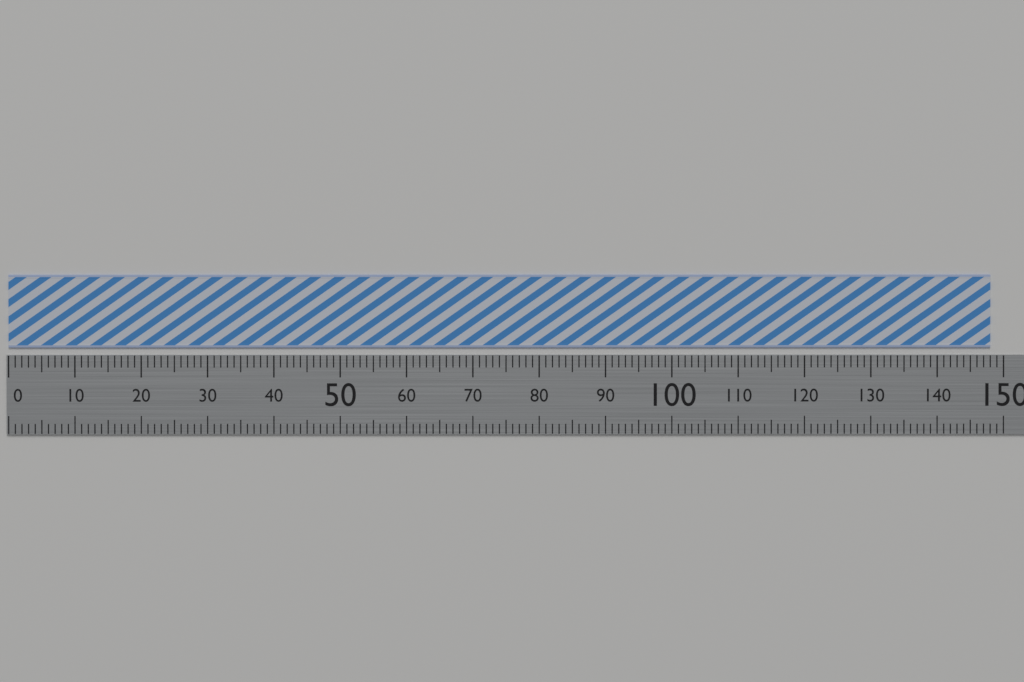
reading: 148 (no unit)
